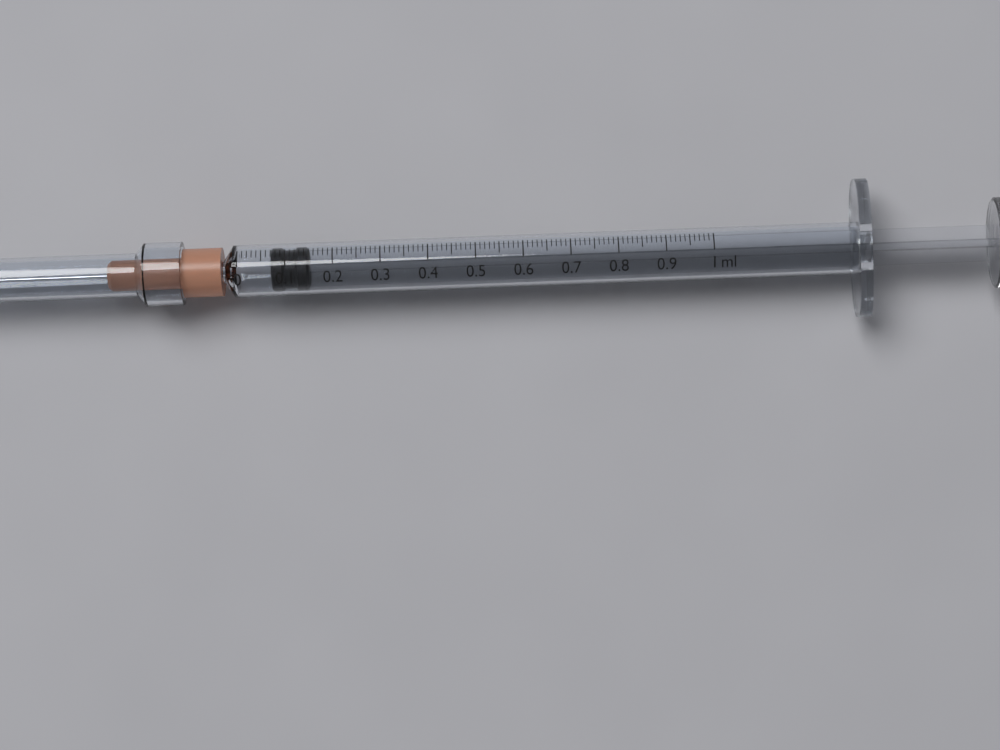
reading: 0.07 ml
